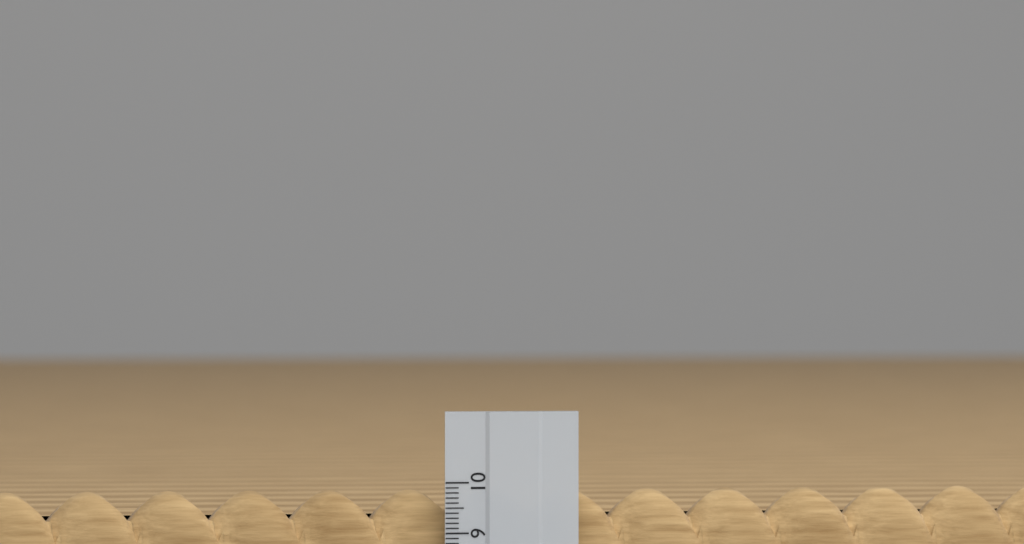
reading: 9.8 cm
